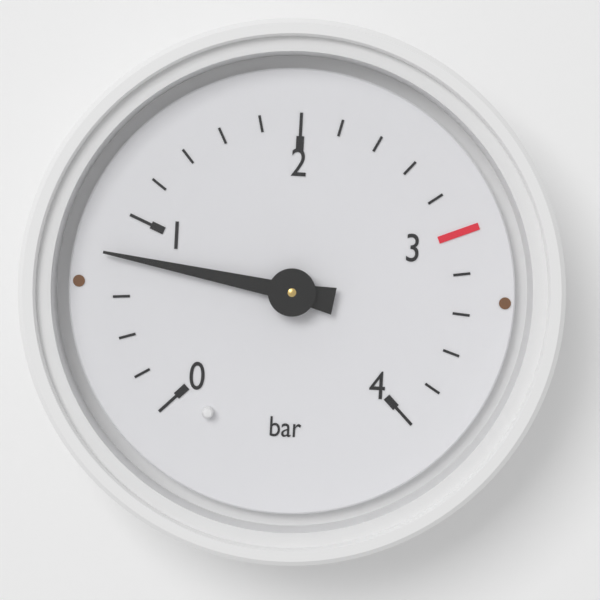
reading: 0.8 bar
